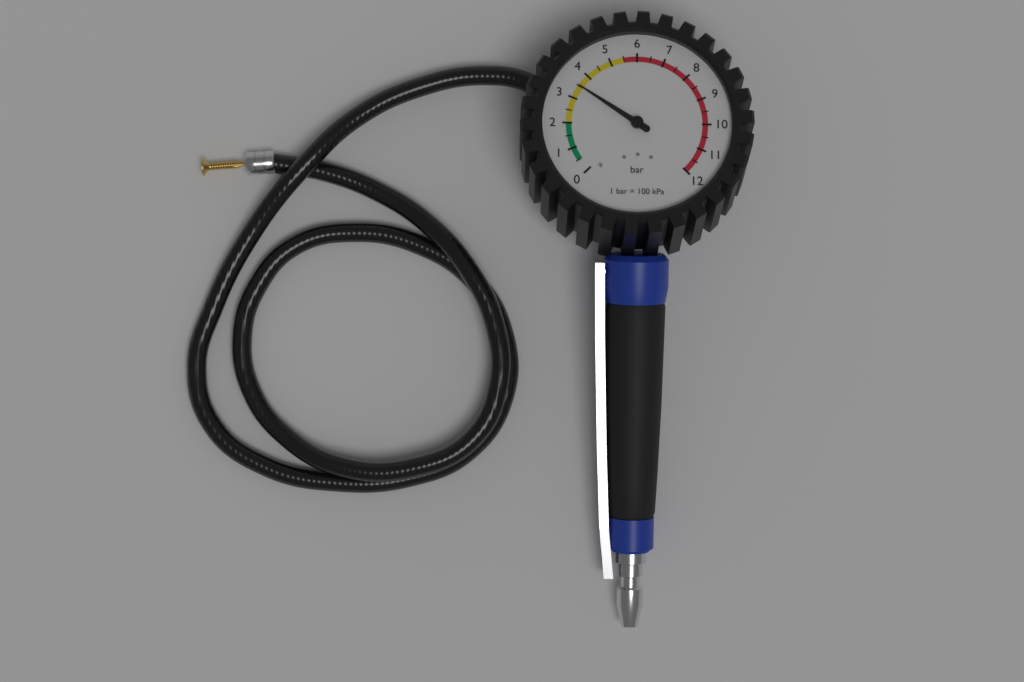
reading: 3.5 bar
